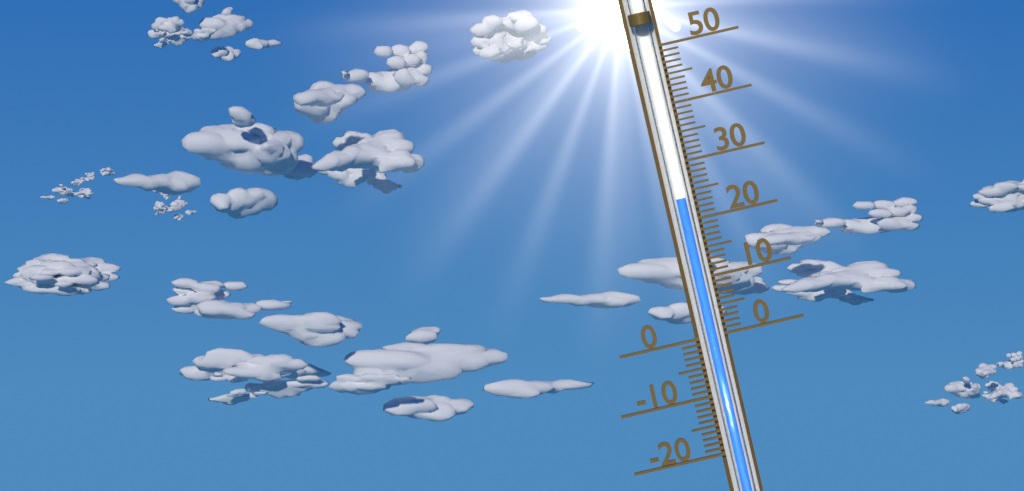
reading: 24 (no unit)
